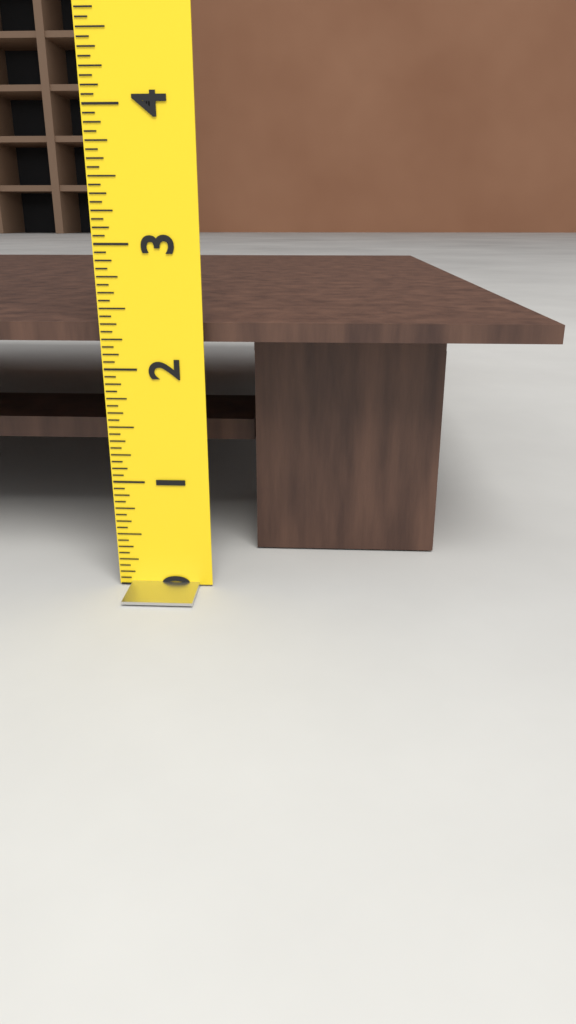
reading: 2.3750 (no unit)
